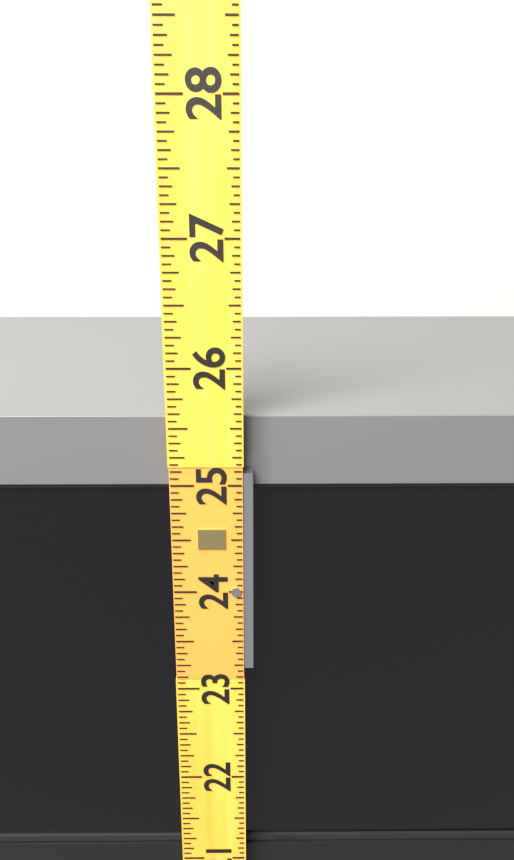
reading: 25.5625 (no unit)
